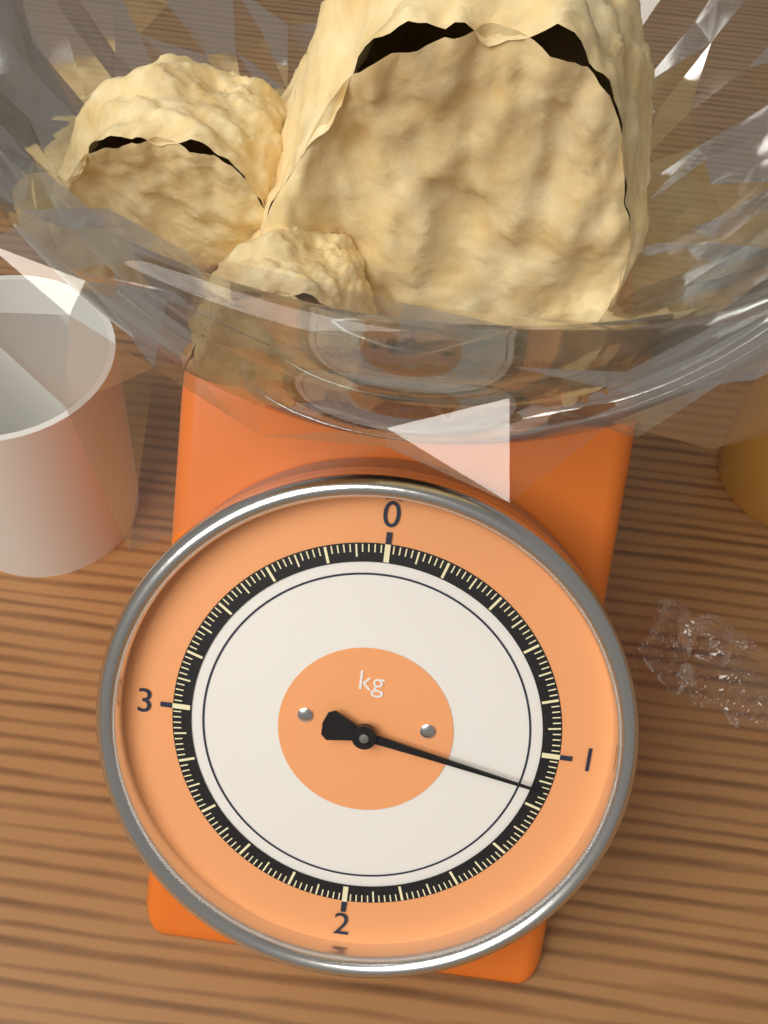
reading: 1.12 kg
